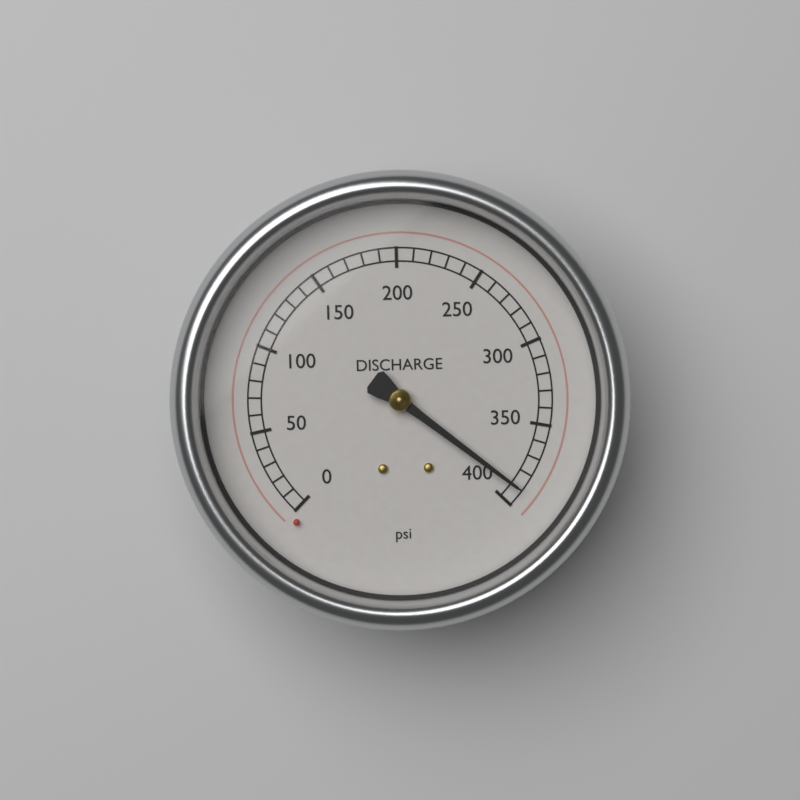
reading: 390 psi
